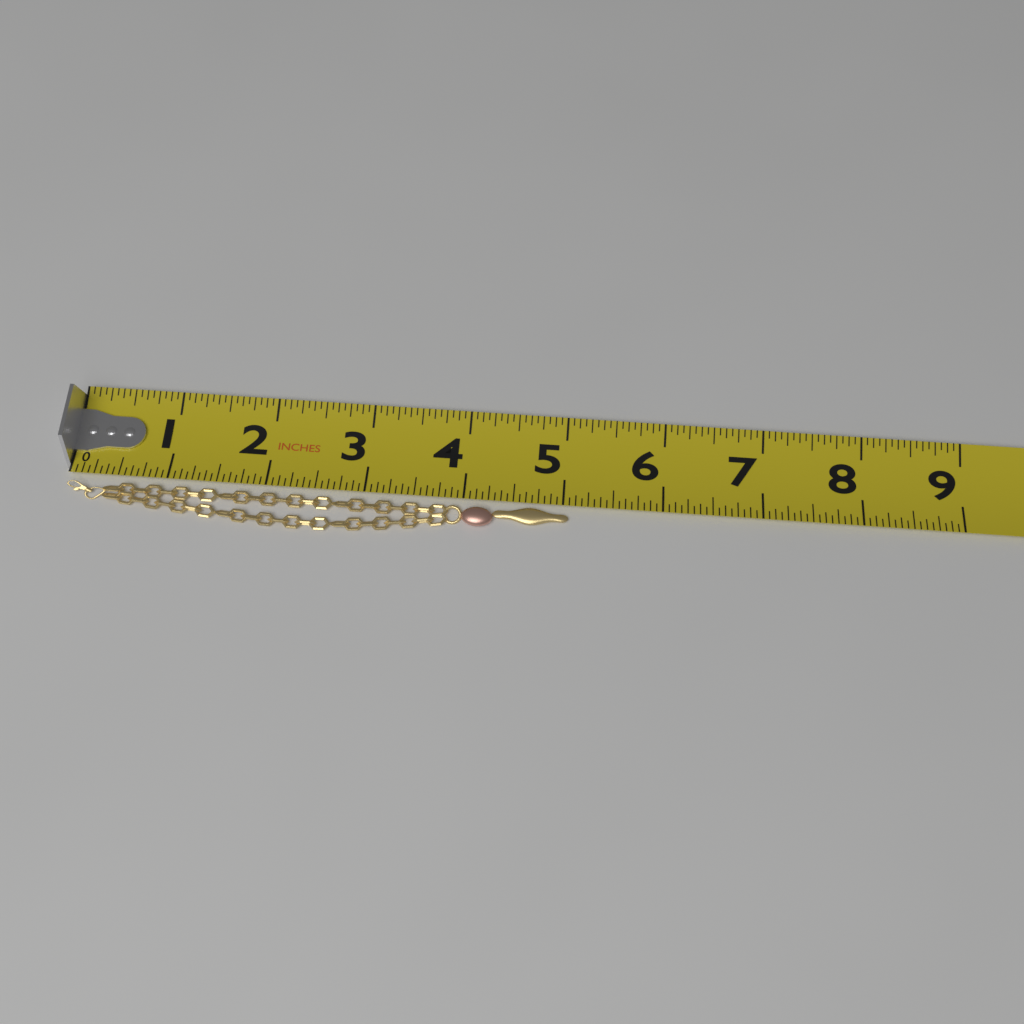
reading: 5.0625 in
